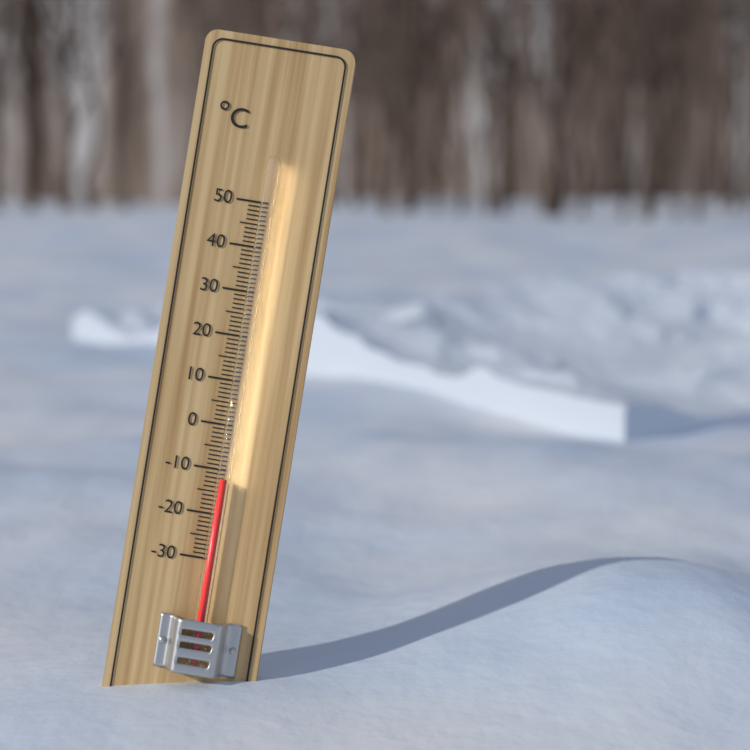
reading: -12 °C
